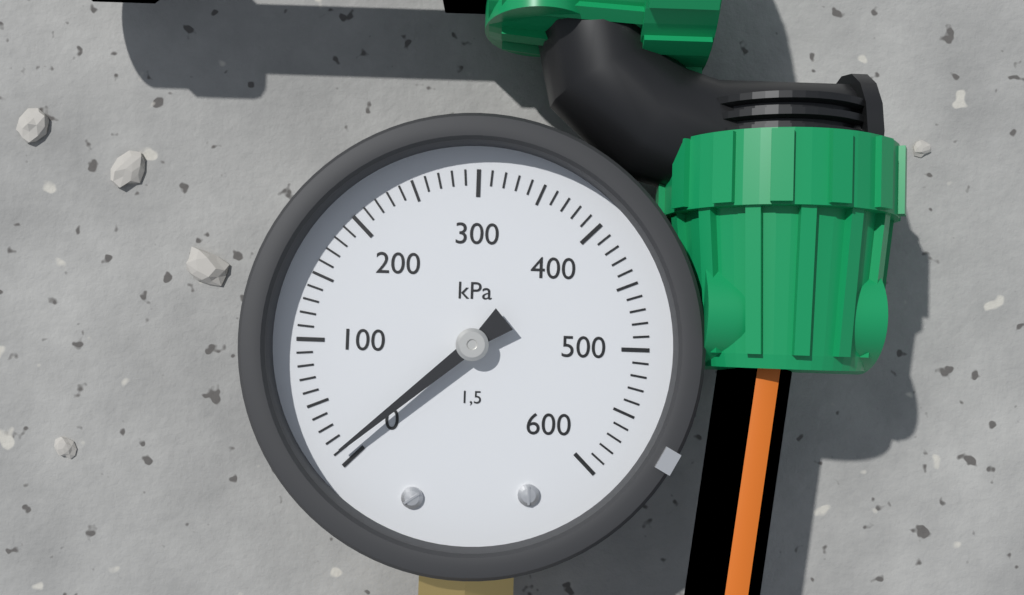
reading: 10 kPa
